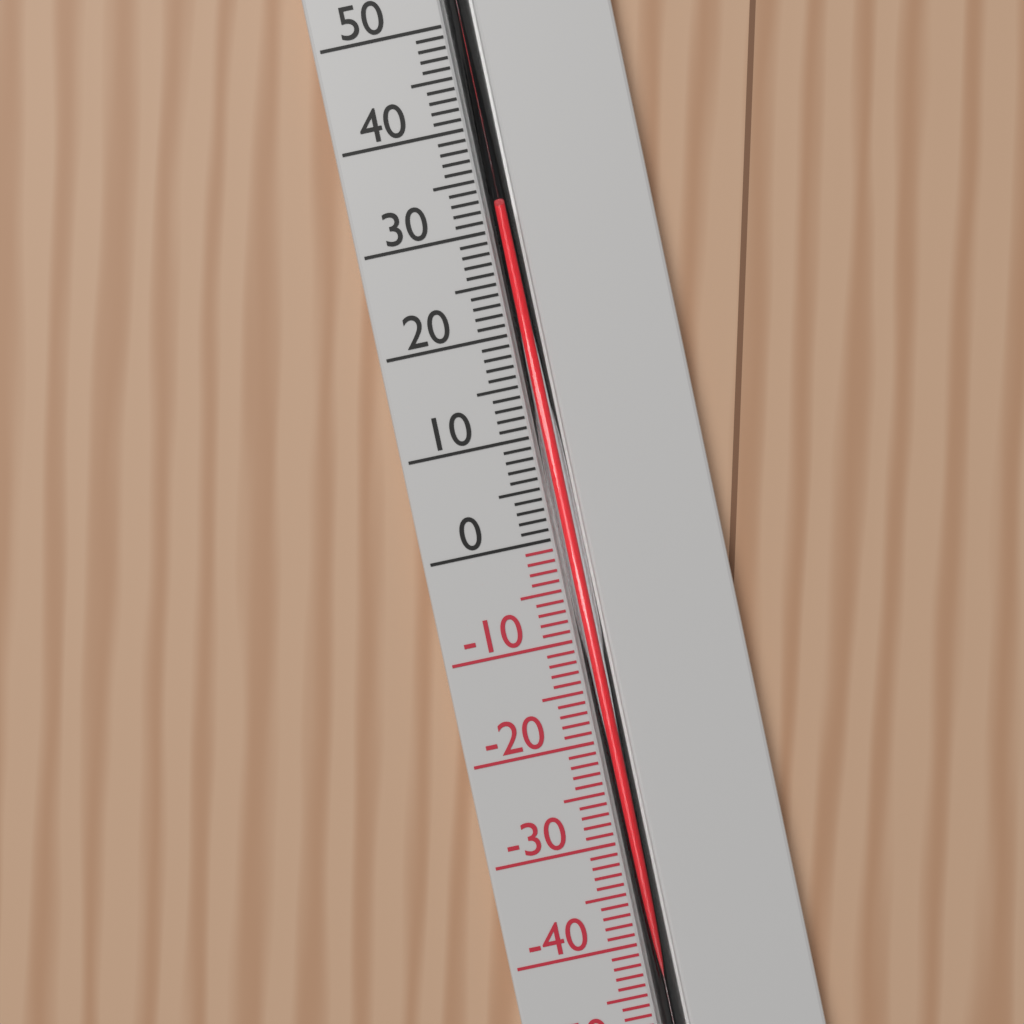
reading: 32 °C
